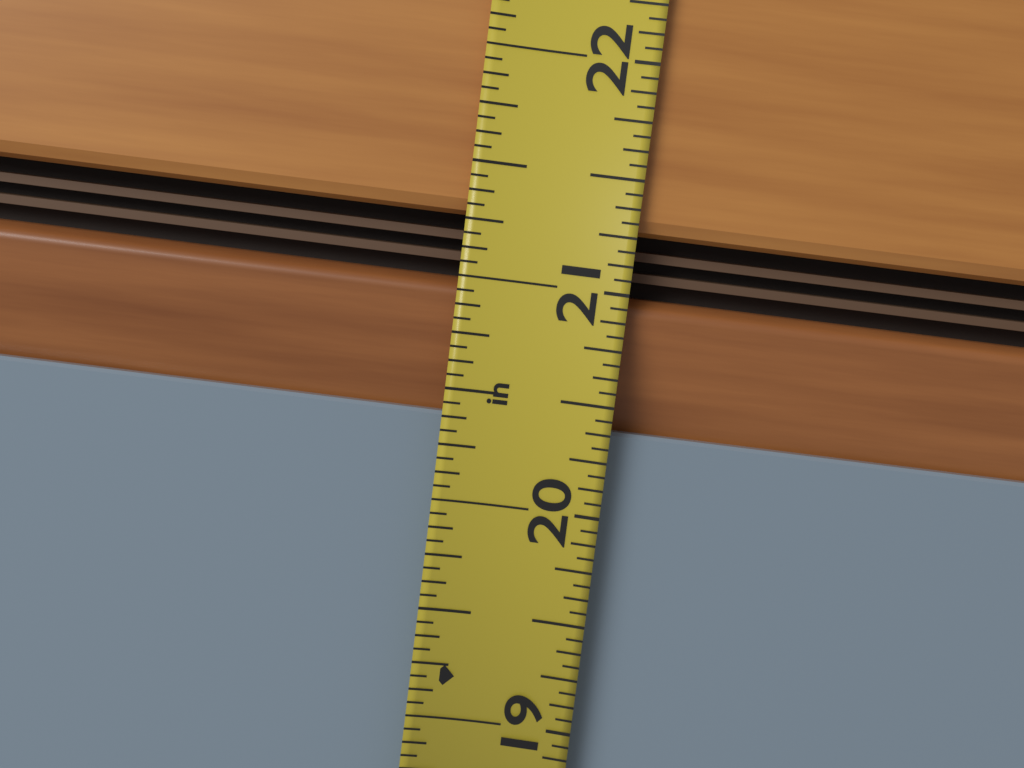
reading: 20.3750 in
